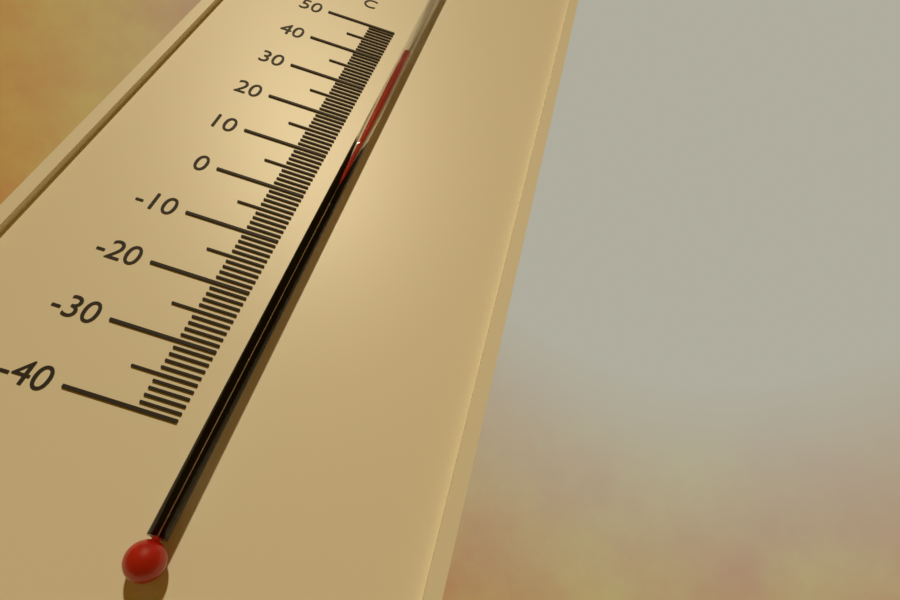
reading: 42 °C
